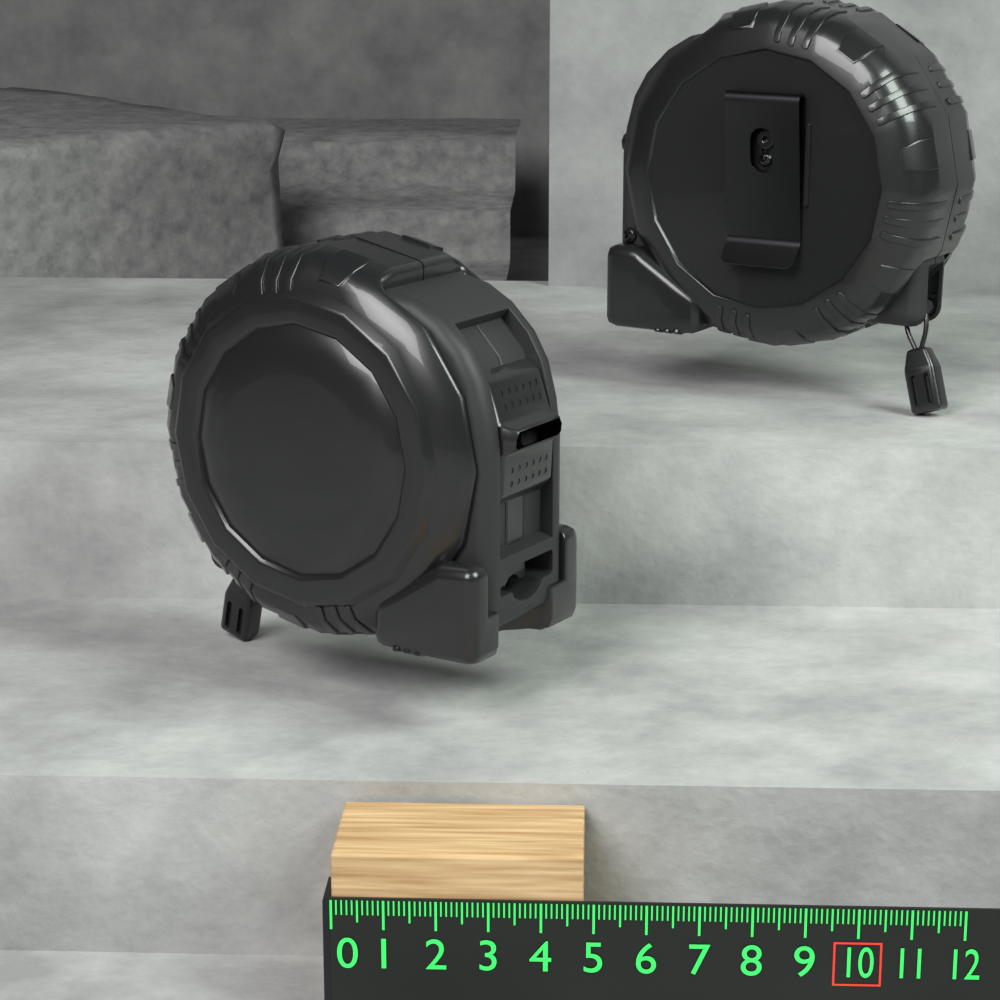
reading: 4.8 (no unit)
